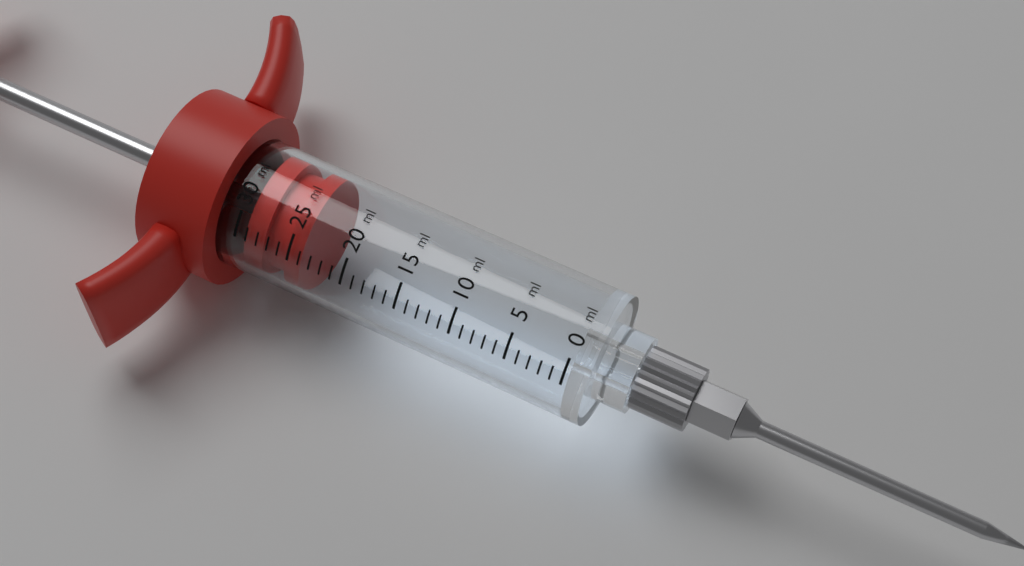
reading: 24 ml
